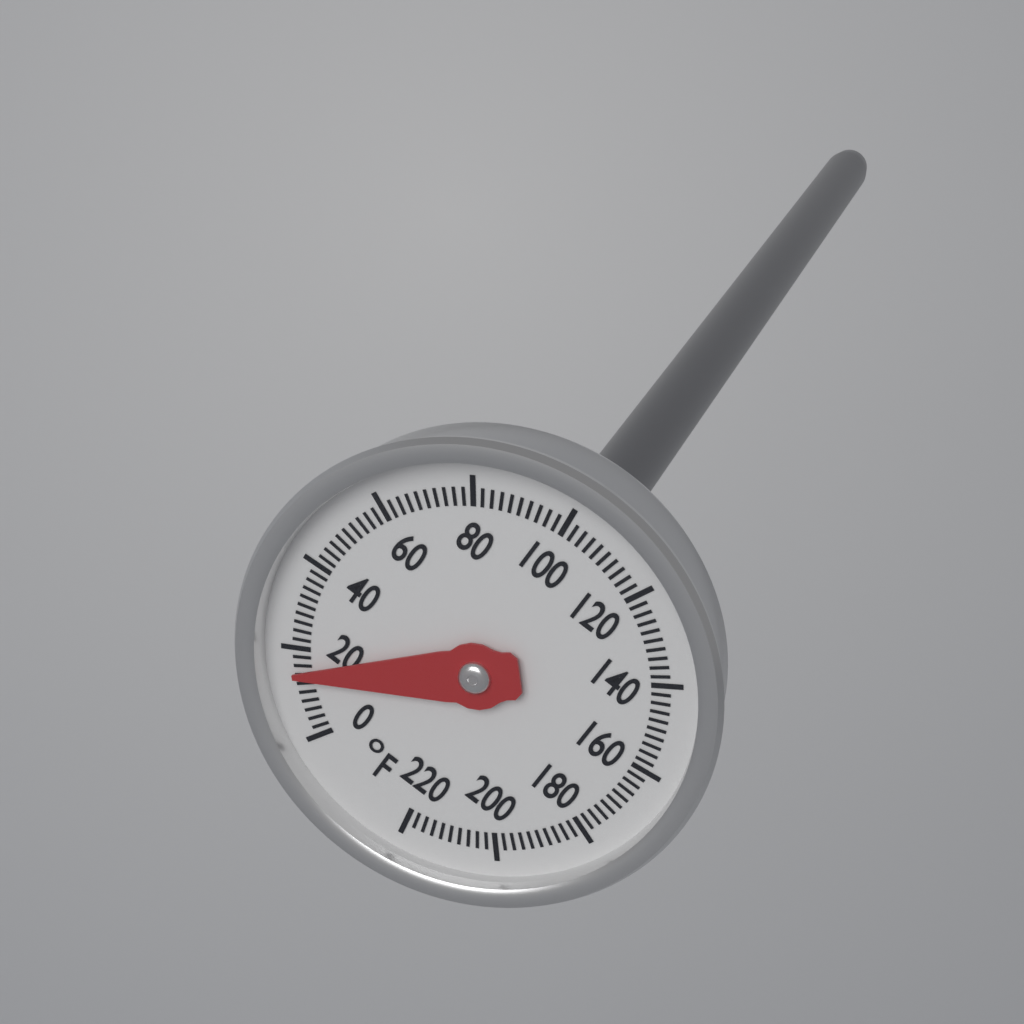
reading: 14 °F
